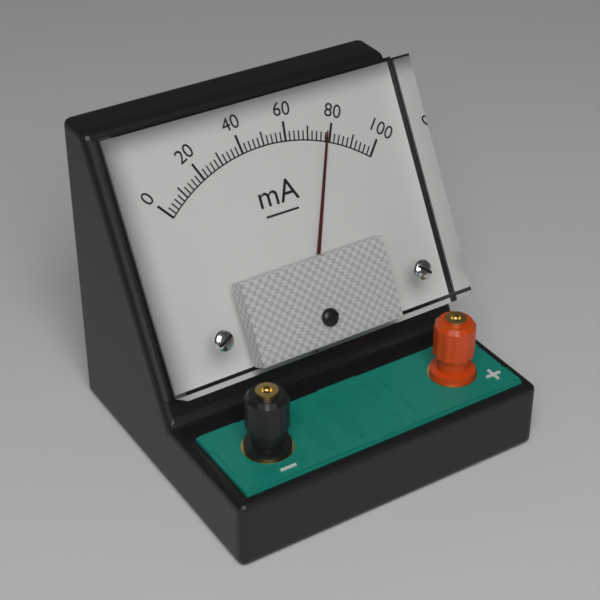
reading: 78 mA
